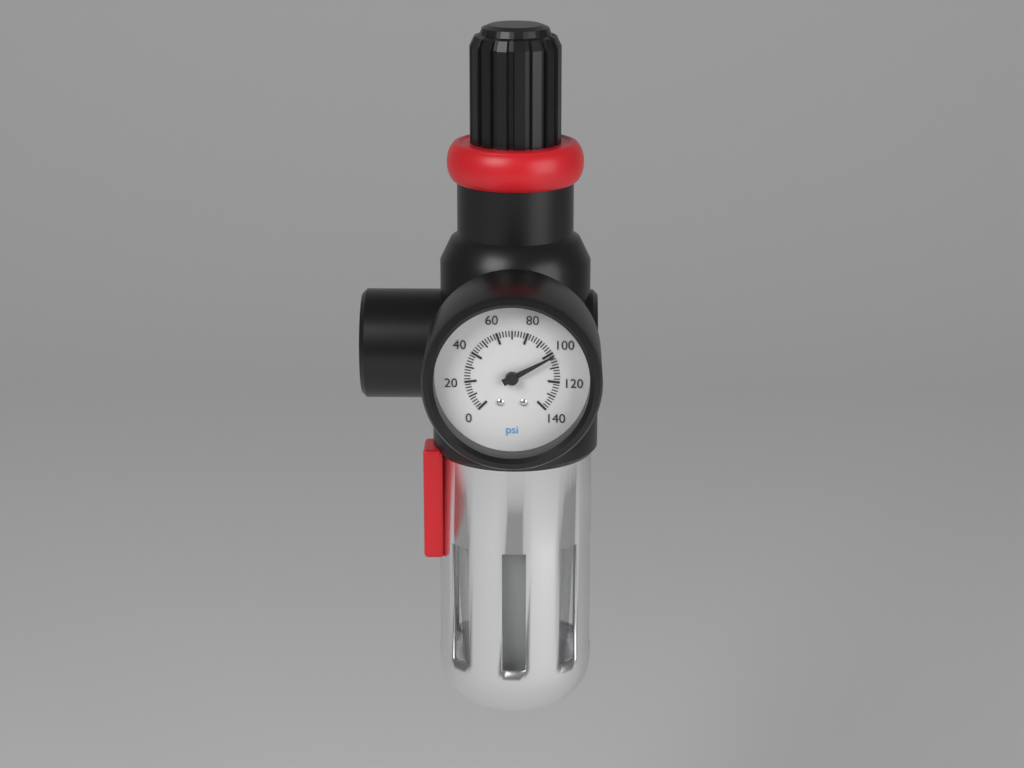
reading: 102 psi
